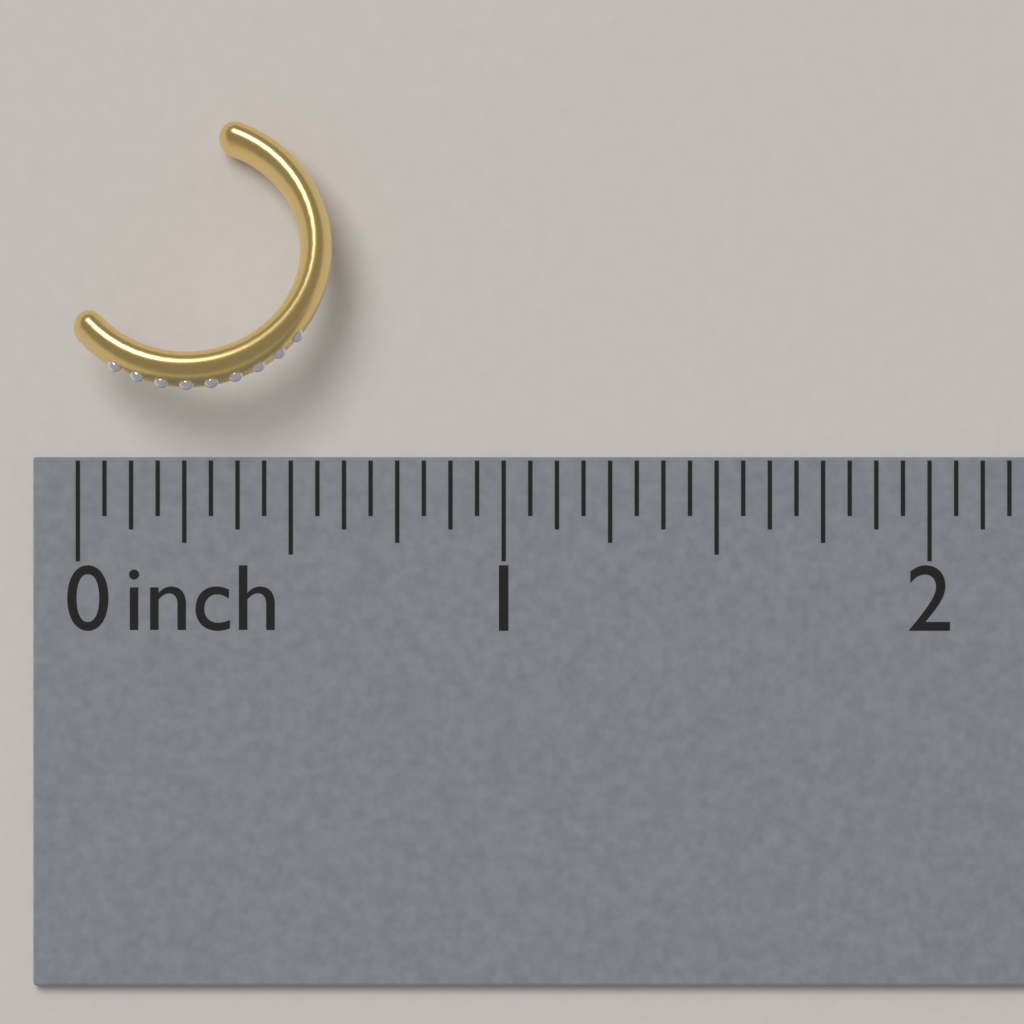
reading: 0.6000 inch
